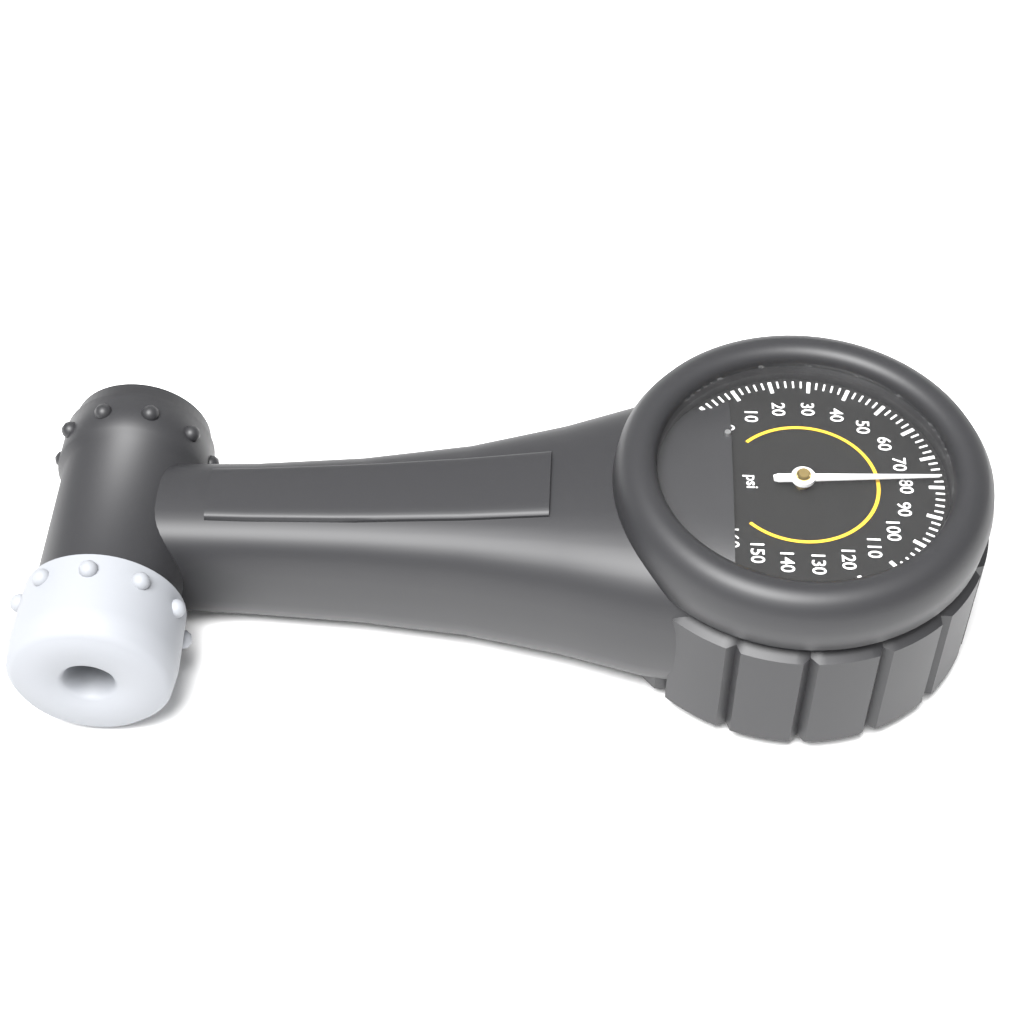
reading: 78 psi
